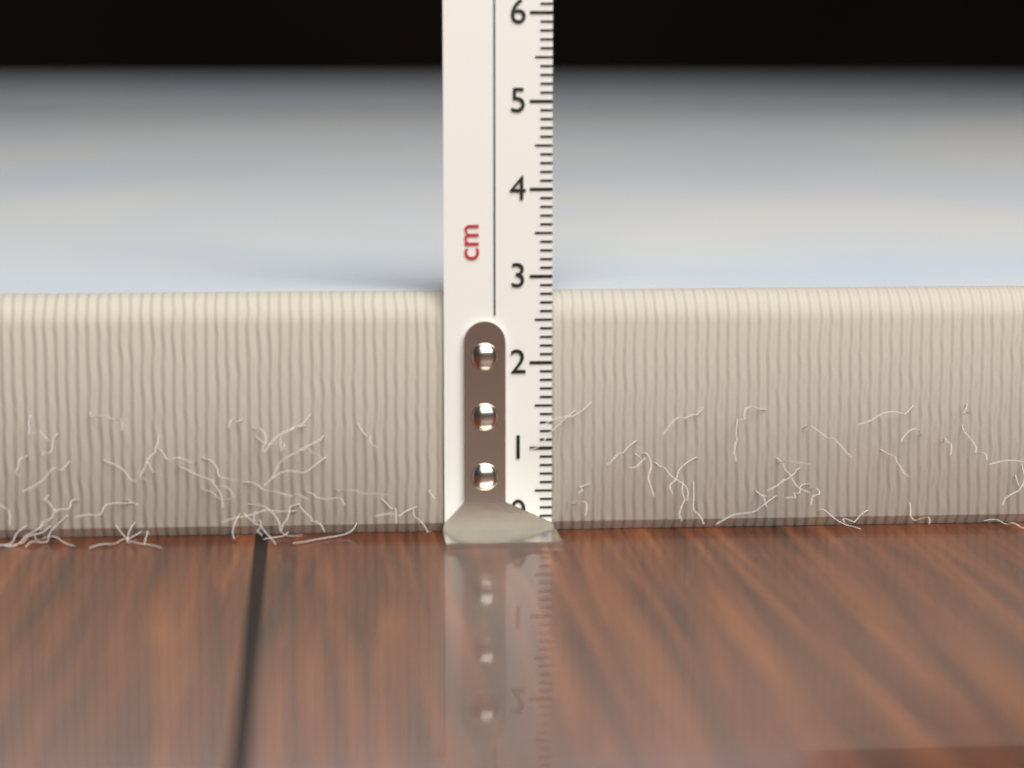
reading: 2.8 cm
